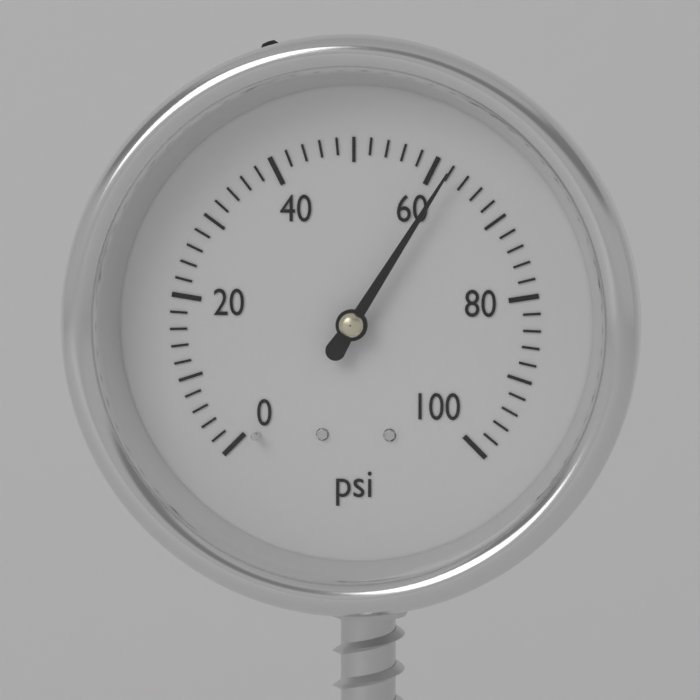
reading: 62 psi
